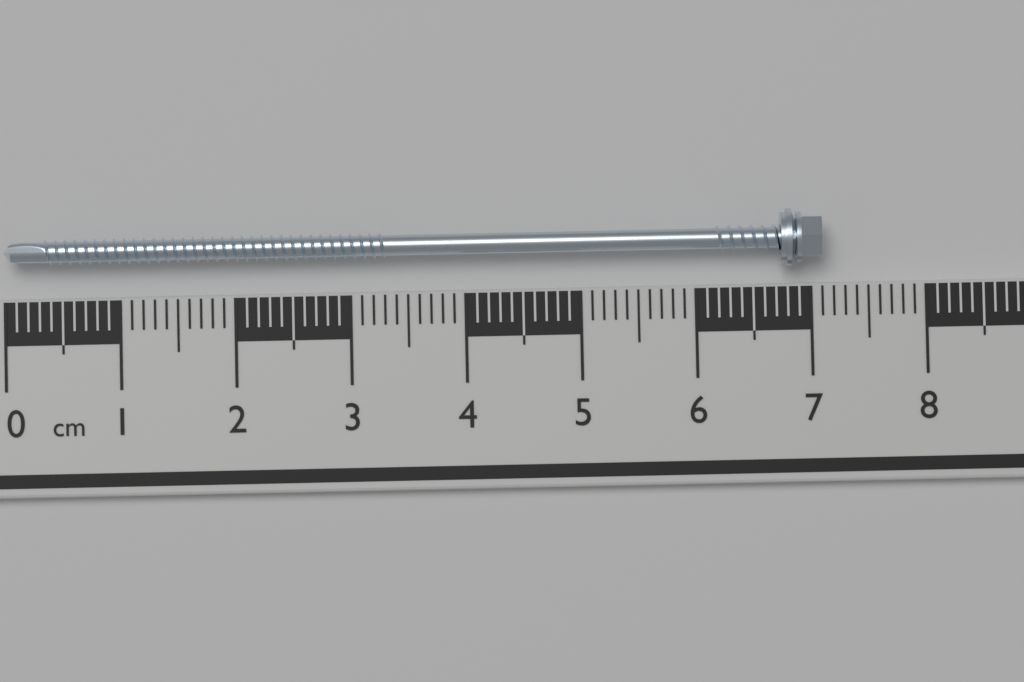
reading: 7.1 cm
